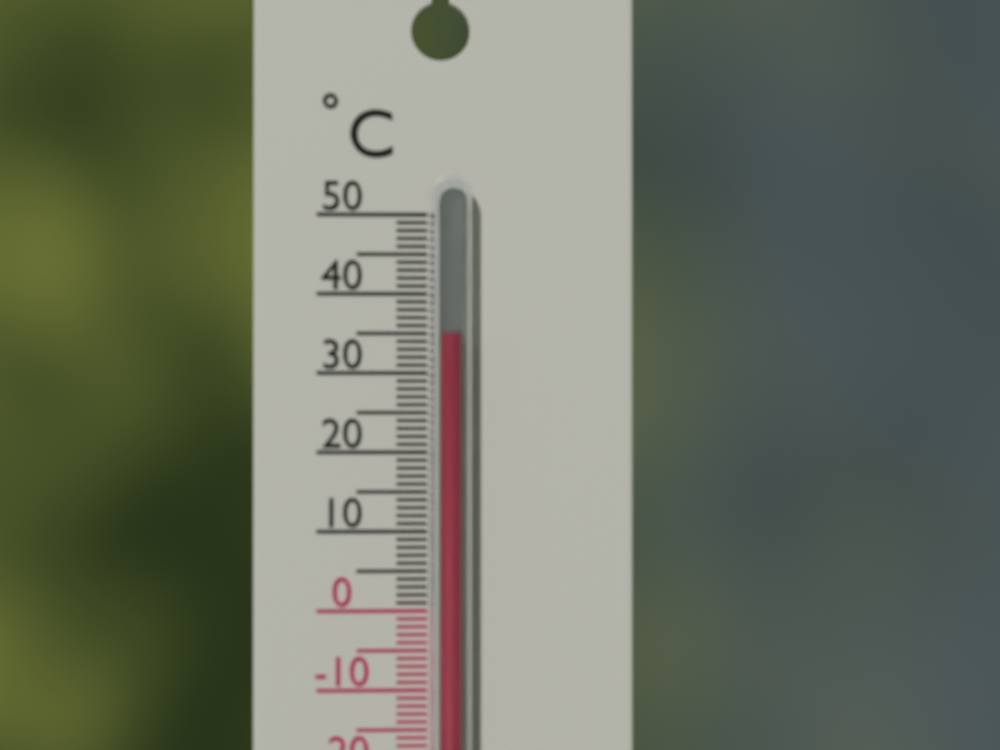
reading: 35 °C
